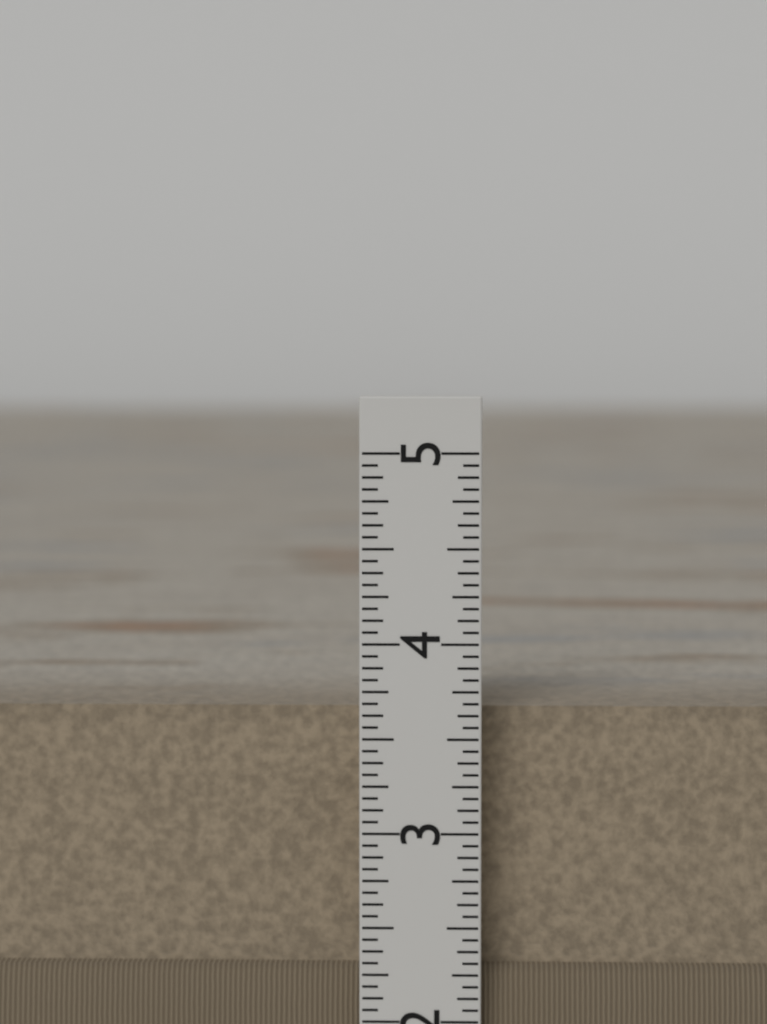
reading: 3.6250 in
